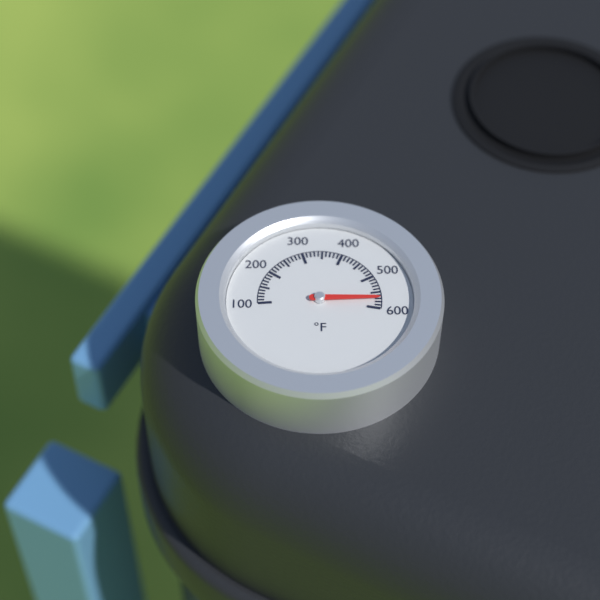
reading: 570 °F
